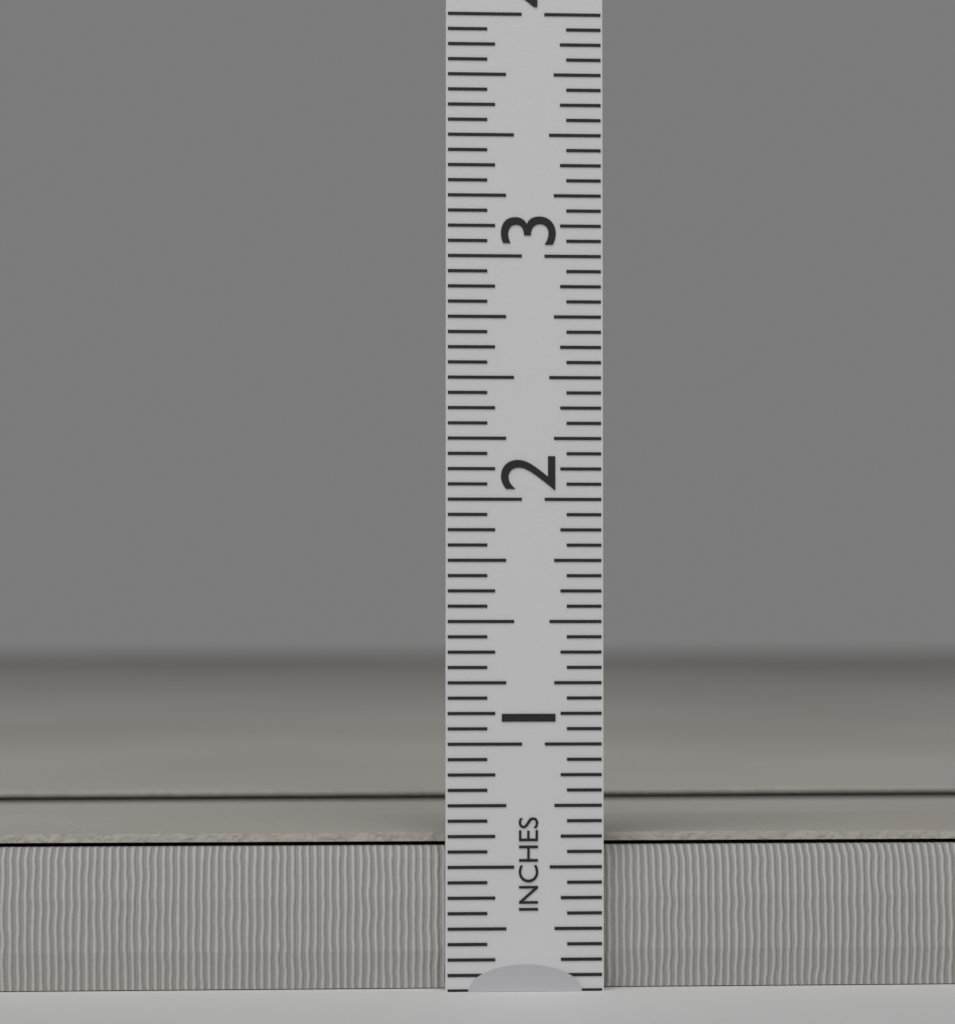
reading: 0.6250 in
